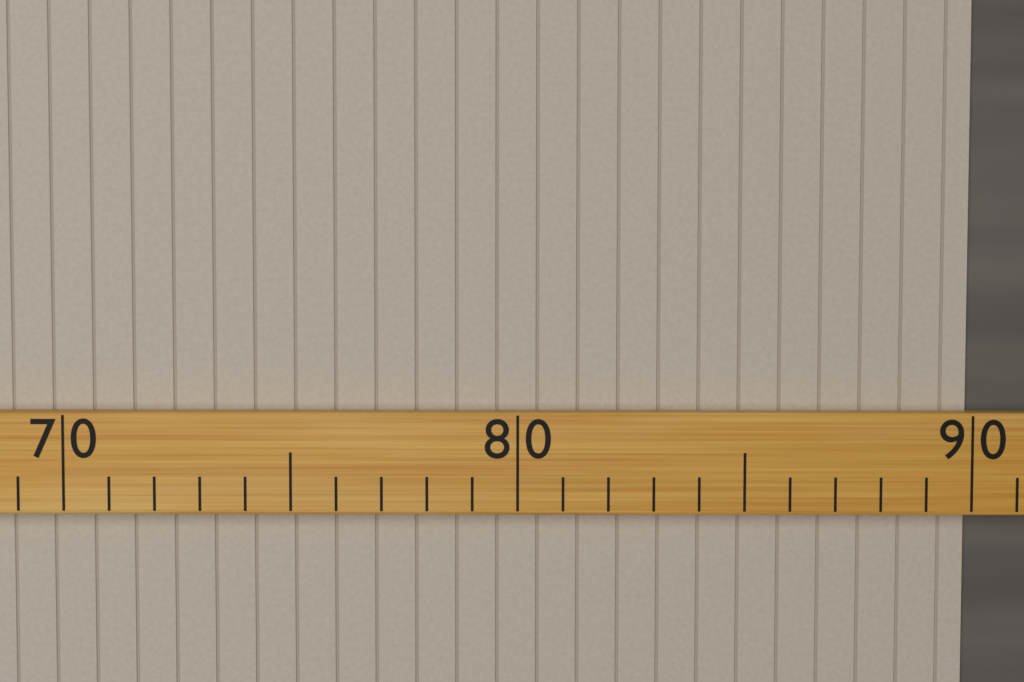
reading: 90 (no unit)
